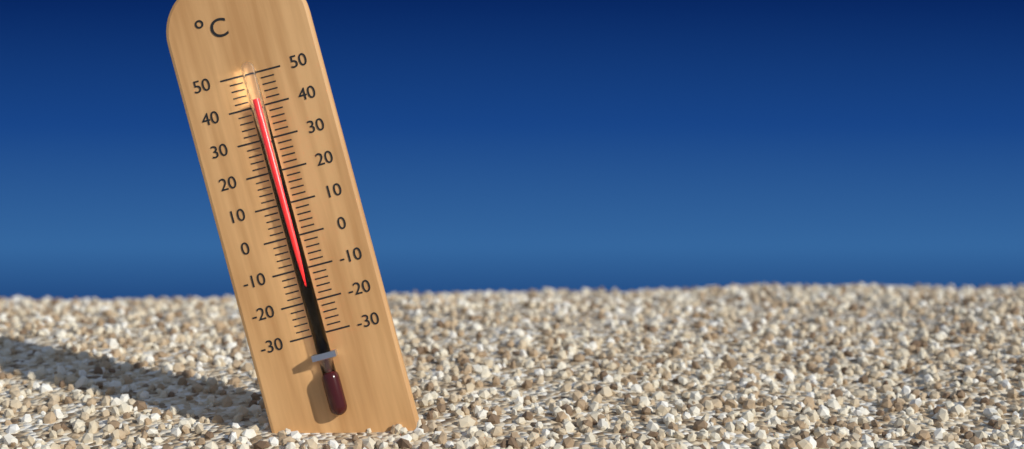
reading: 42 °C
